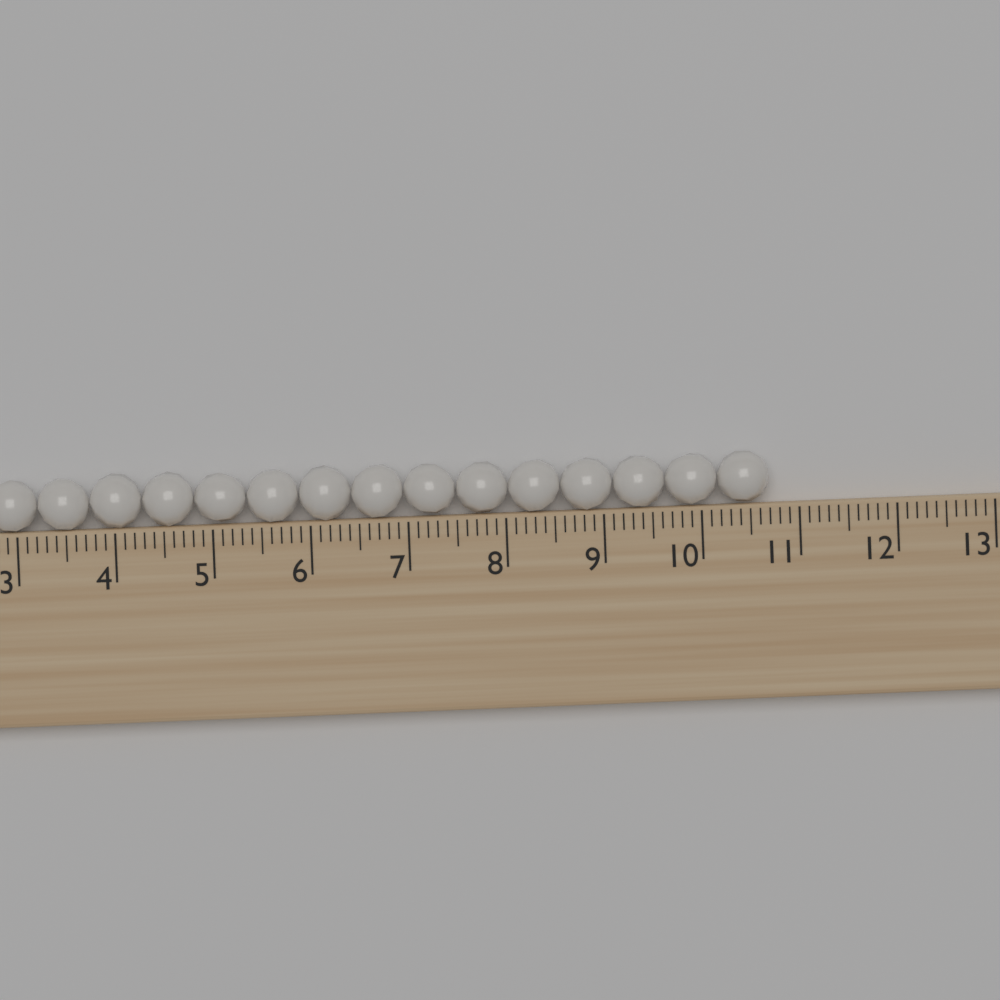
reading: 10.7 (no unit)
